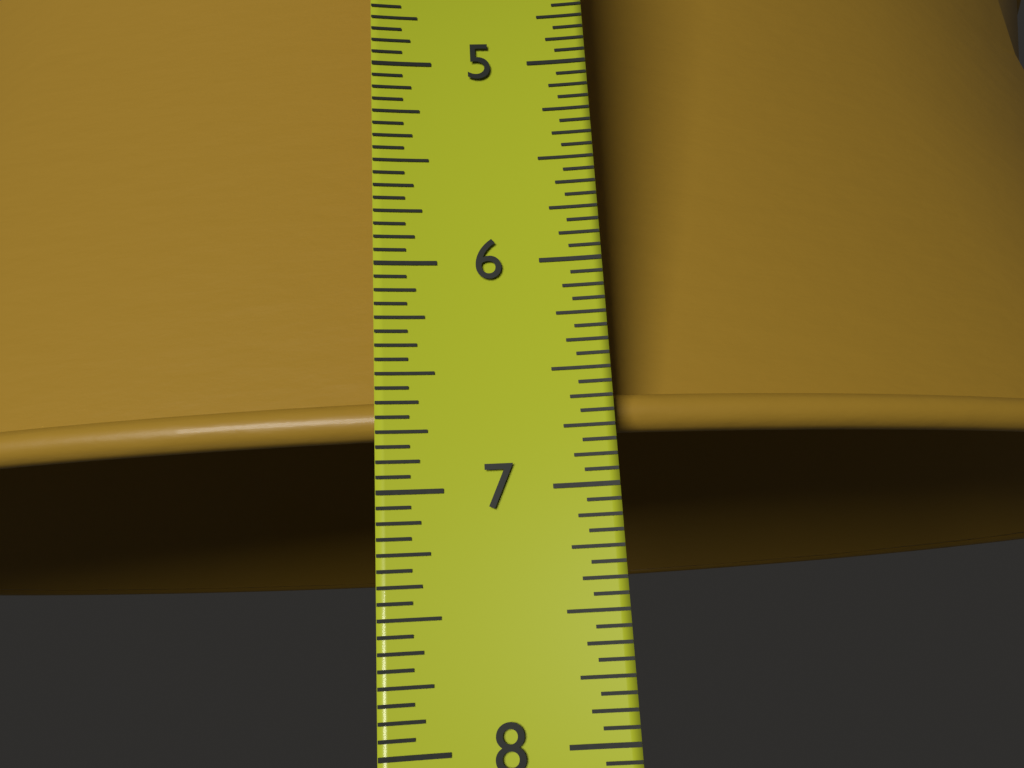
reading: 6.7500 in
